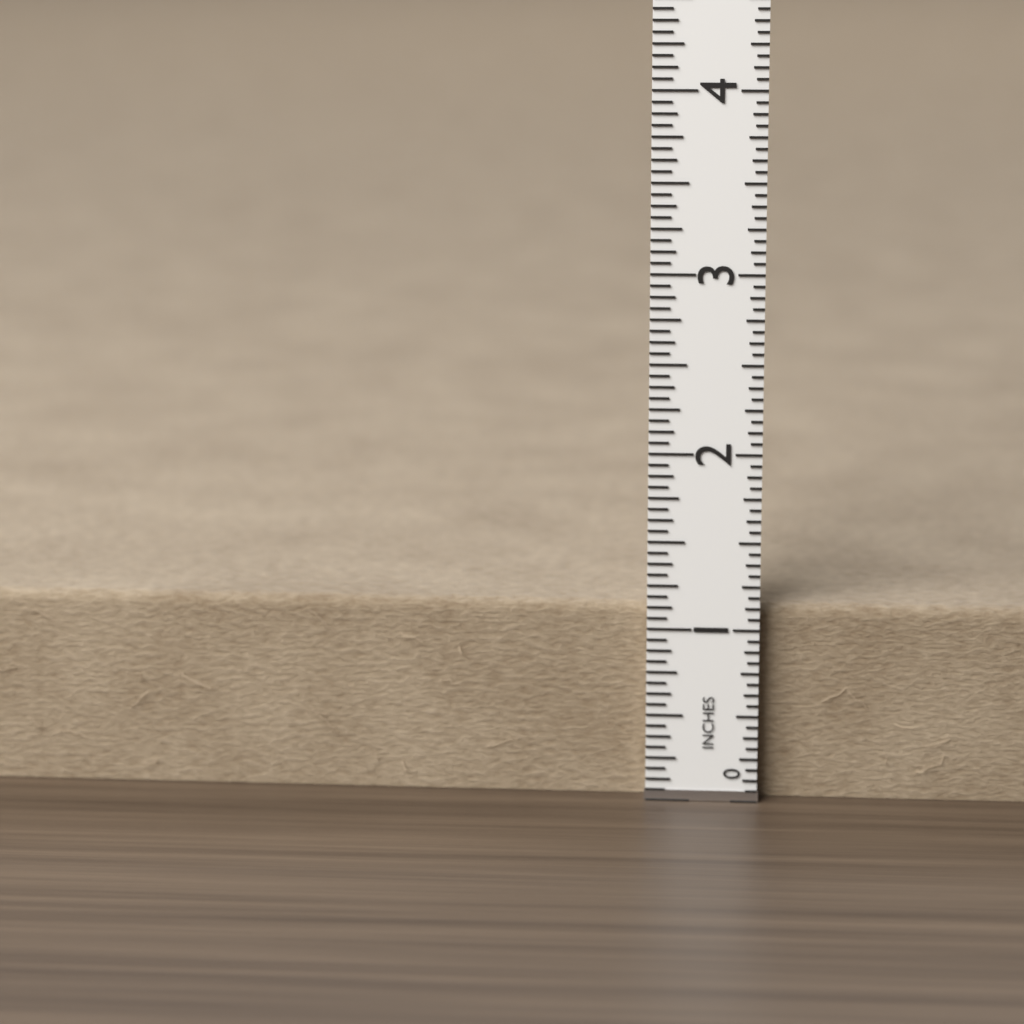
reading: 1.1250 in
